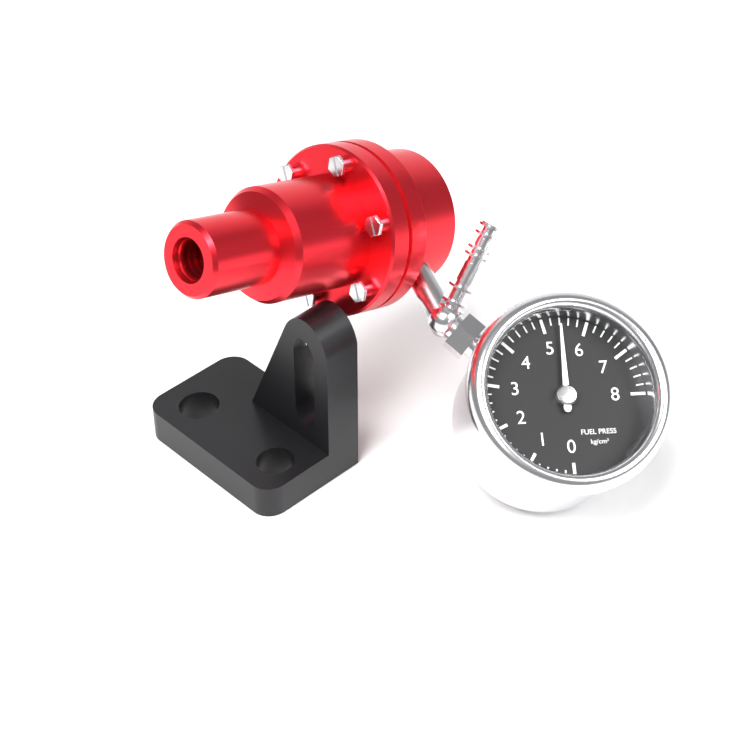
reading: 5.4 kg/cm²
